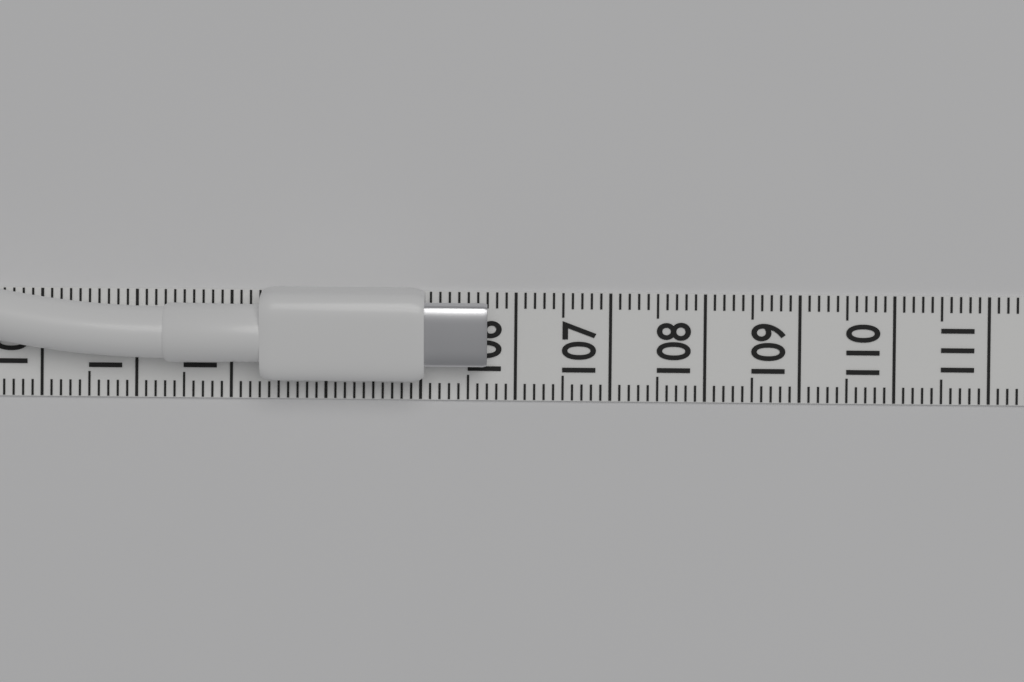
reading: 105.7 (no unit)
